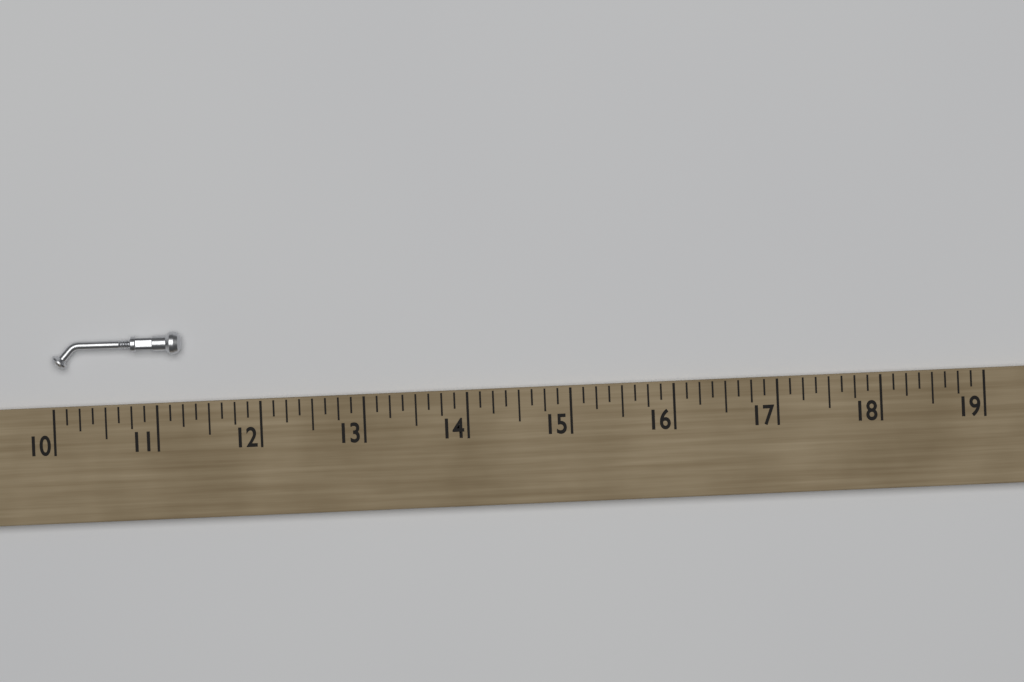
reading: 11.250 (no unit)
